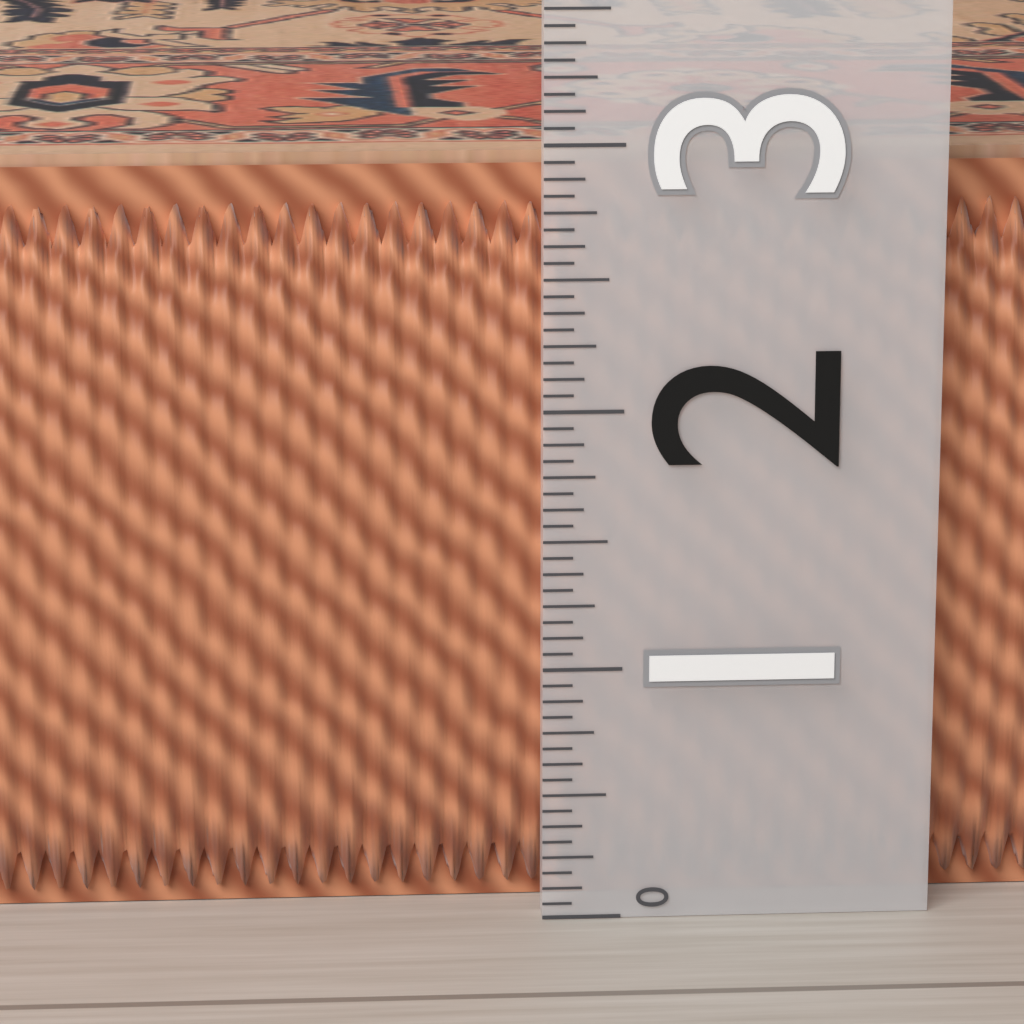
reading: 2.9375 (no unit)
